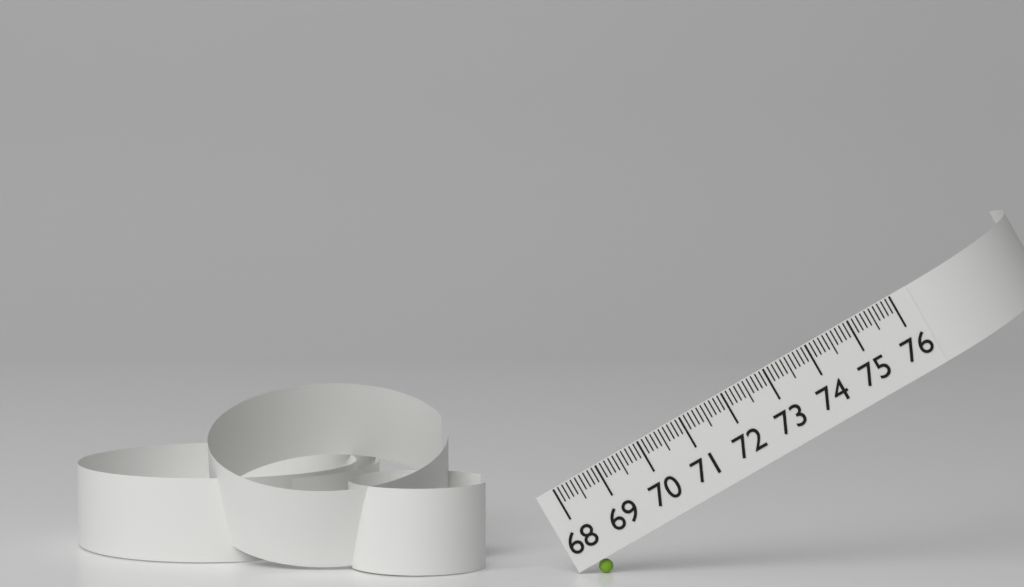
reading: 68.3 (no unit)
